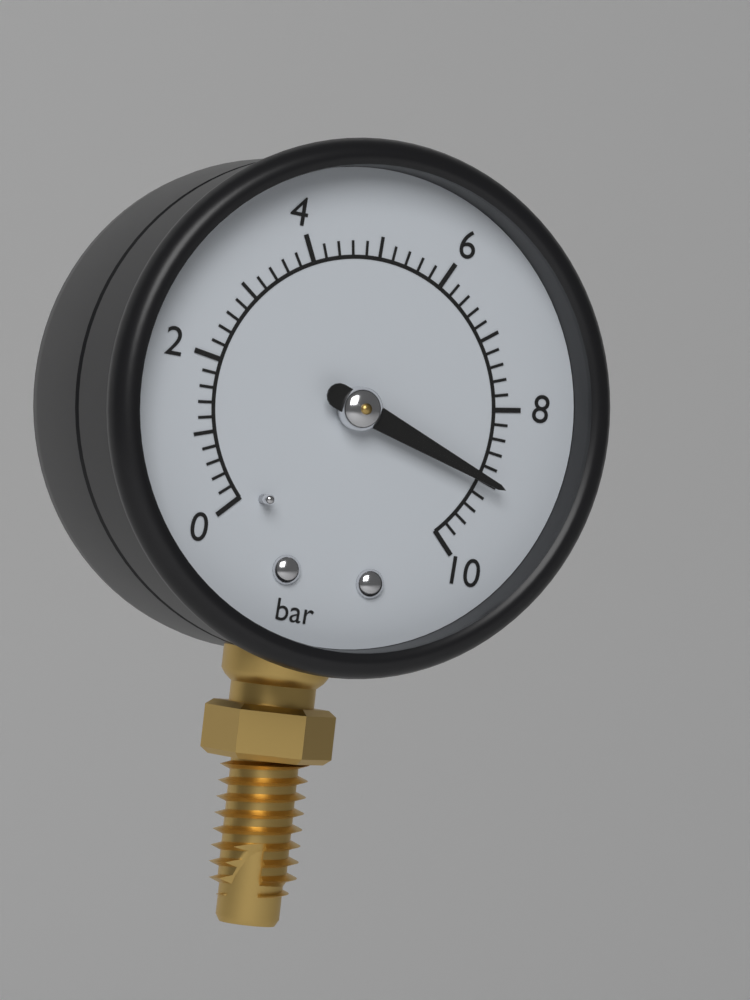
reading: 9.0 bar
